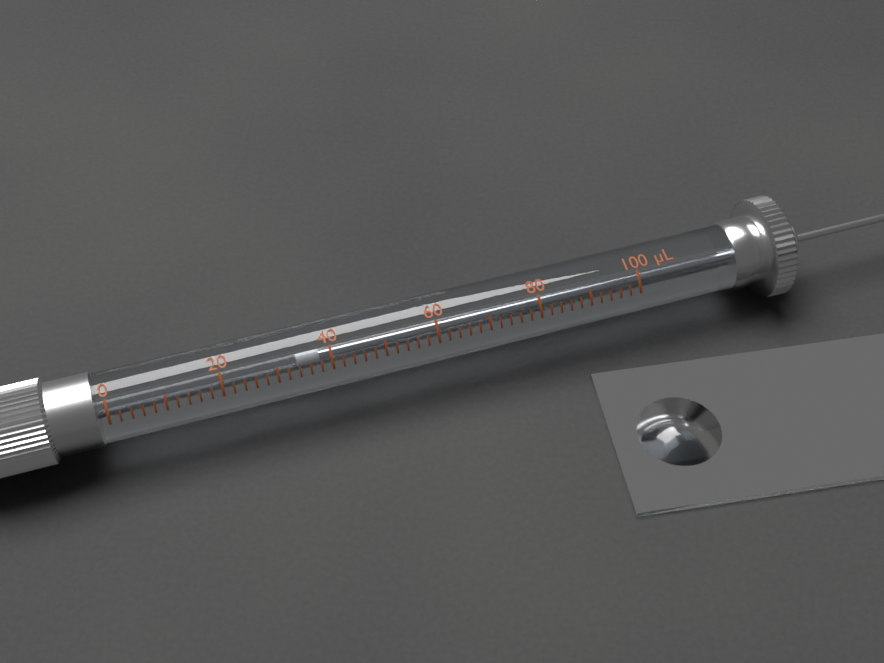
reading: 34 µL
